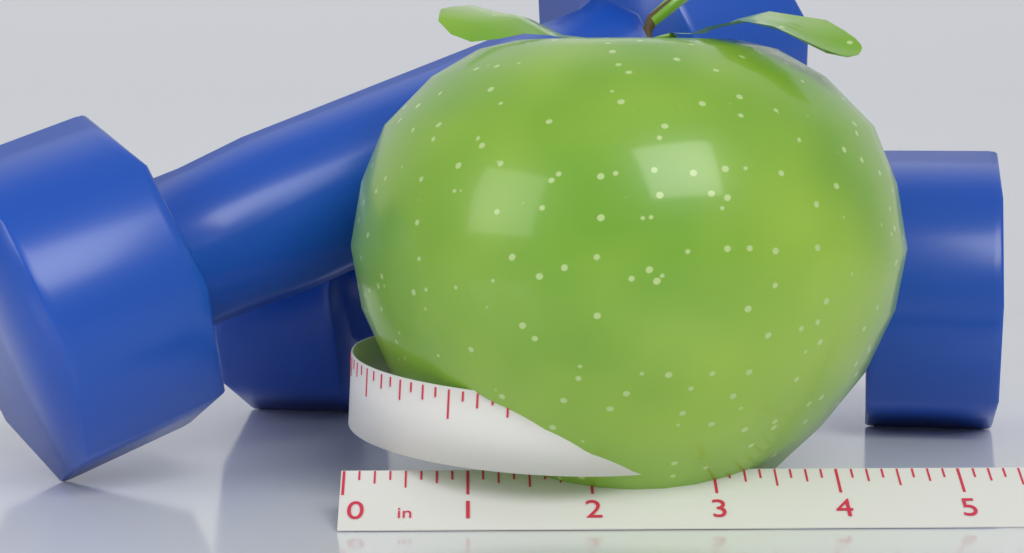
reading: 4.750 in
